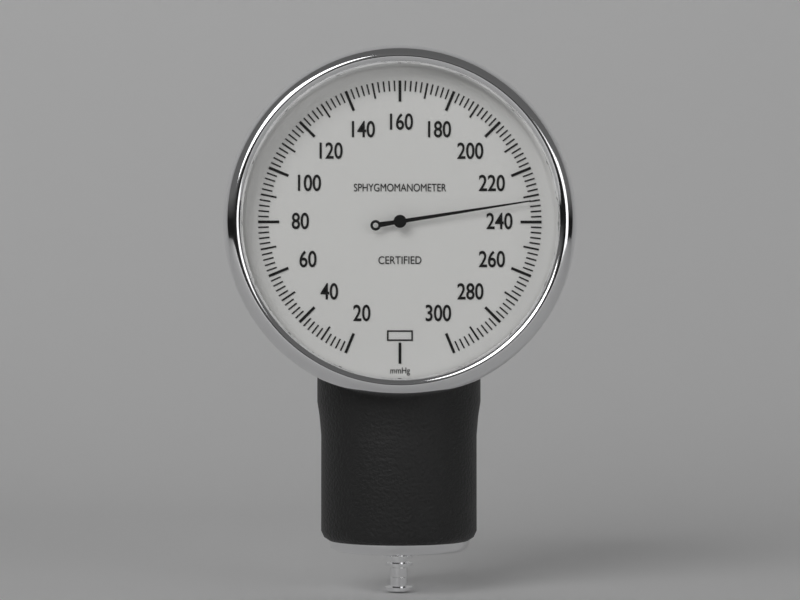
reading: 232 mmHg
